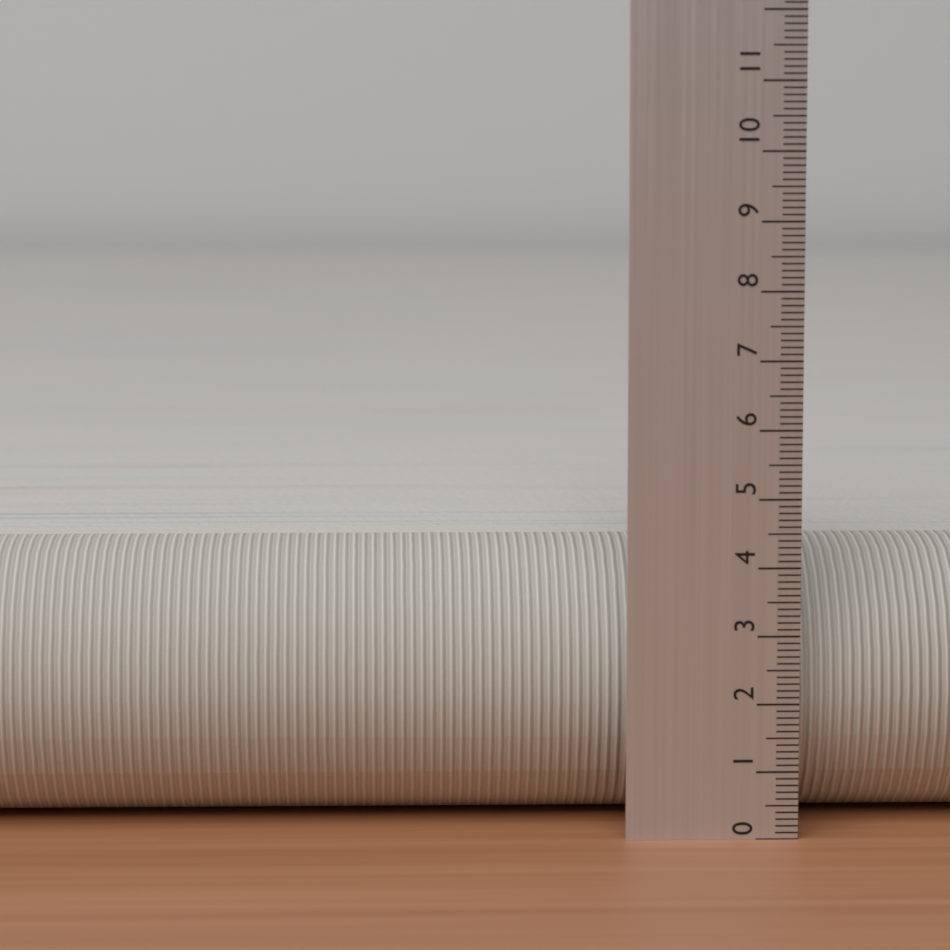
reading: 4.1 (no unit)
